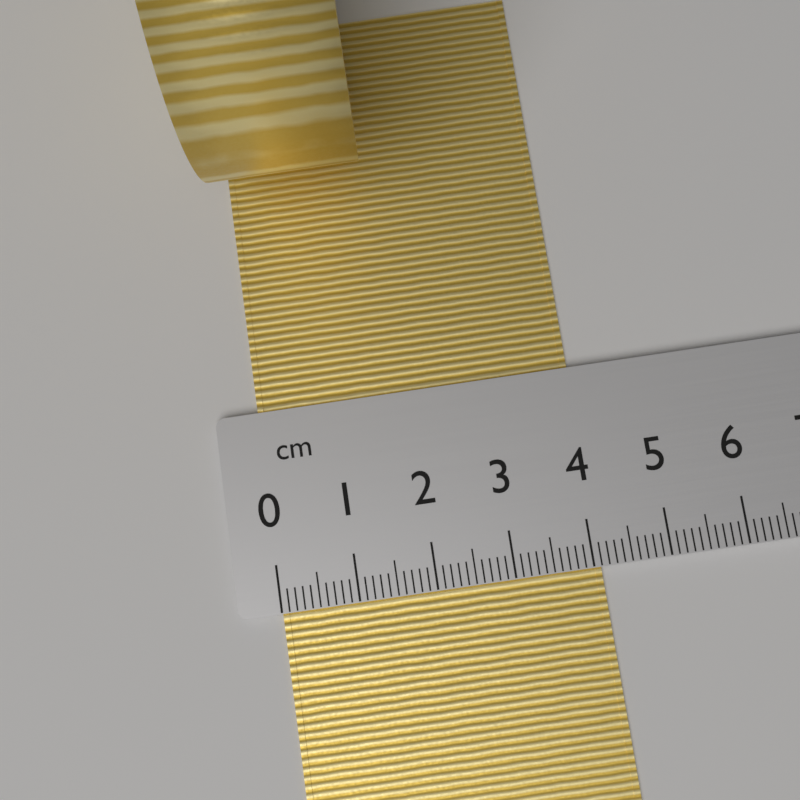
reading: 4.1 cm
